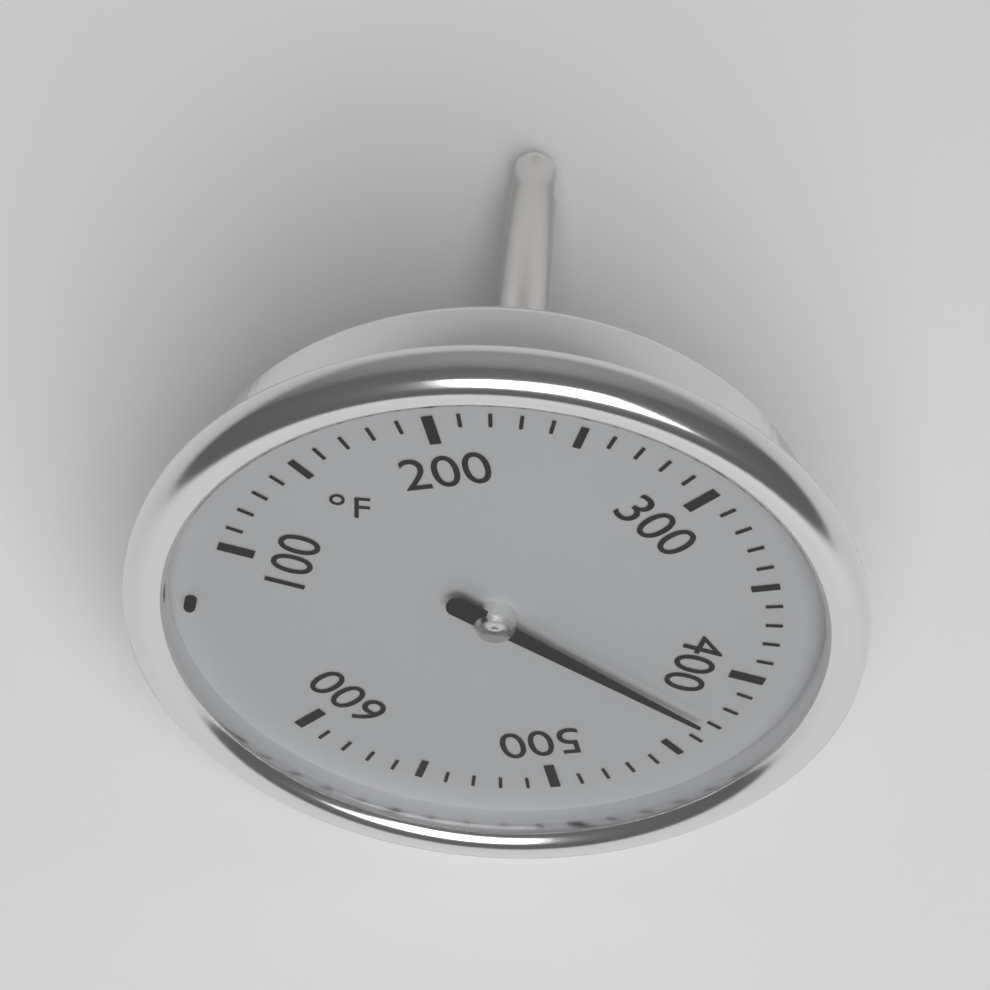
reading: 430 °F
